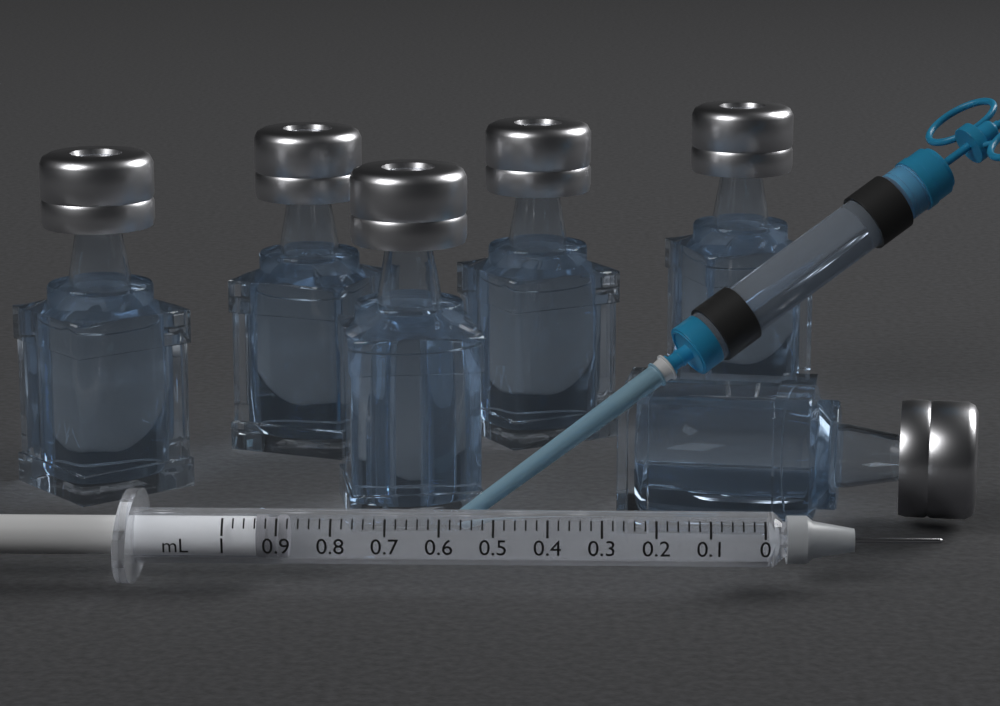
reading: 0.88 mL
